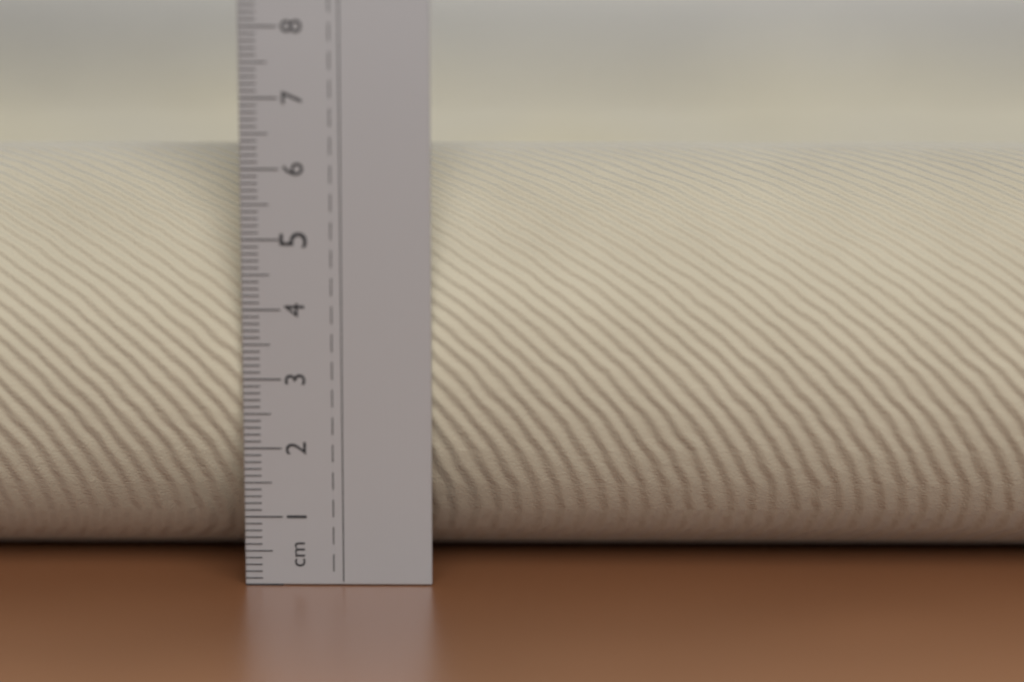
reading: 6.2 cm
